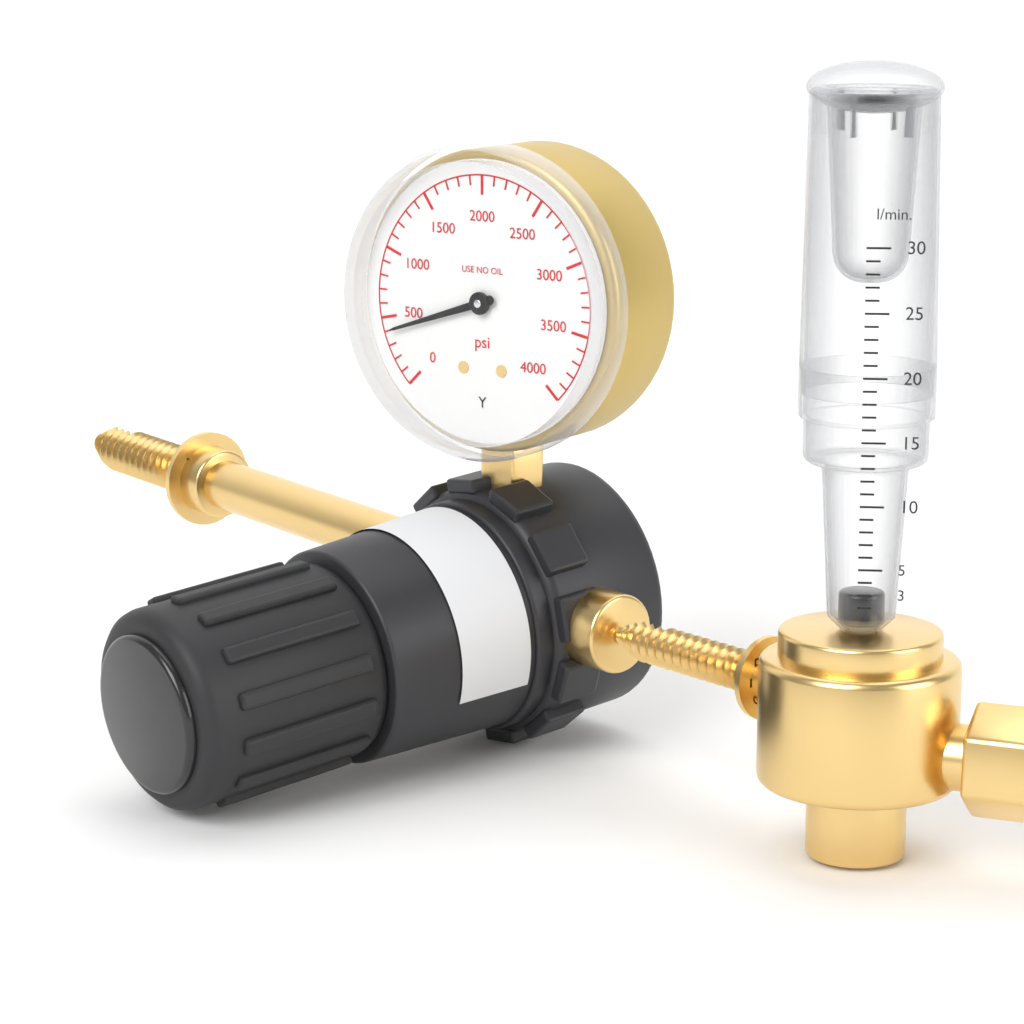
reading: 400 psi
